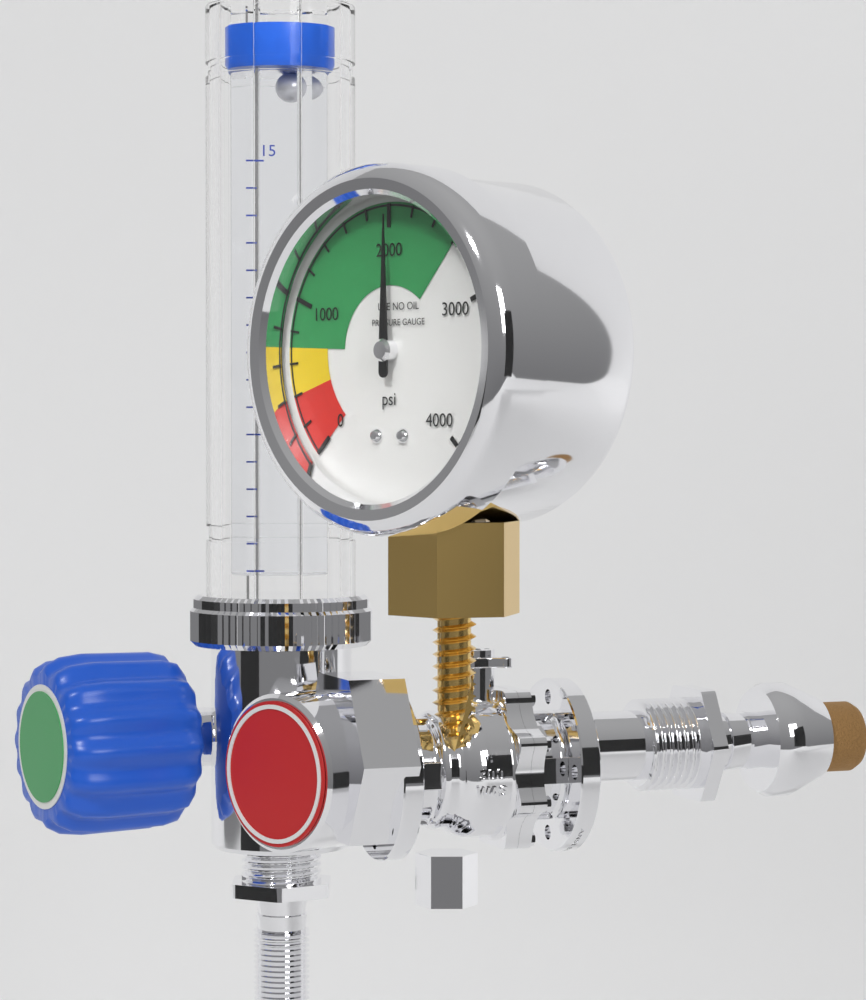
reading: 2000 psi
